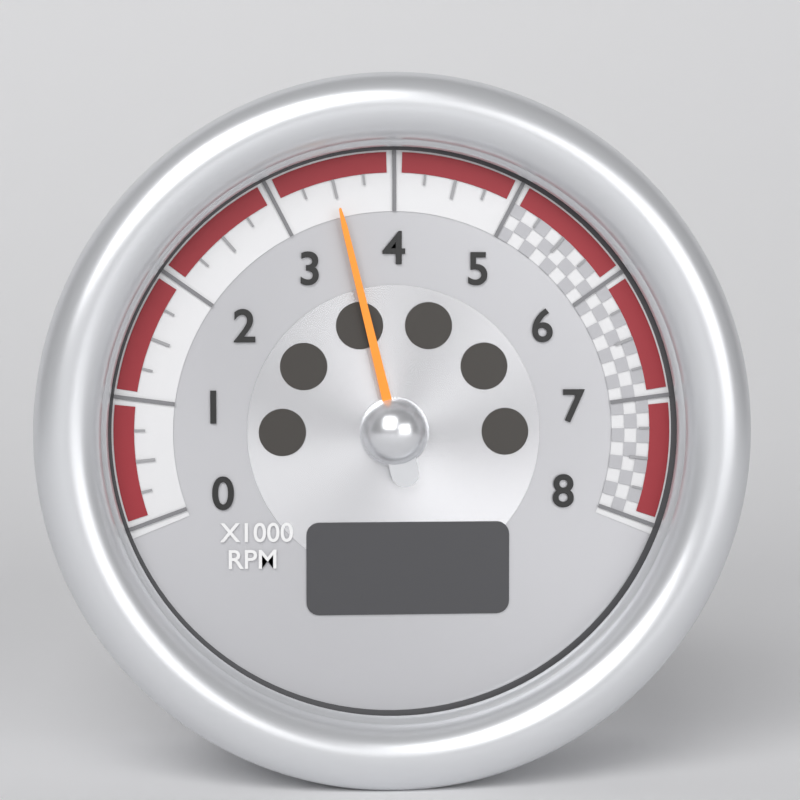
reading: 3.50 x1000 RPM
